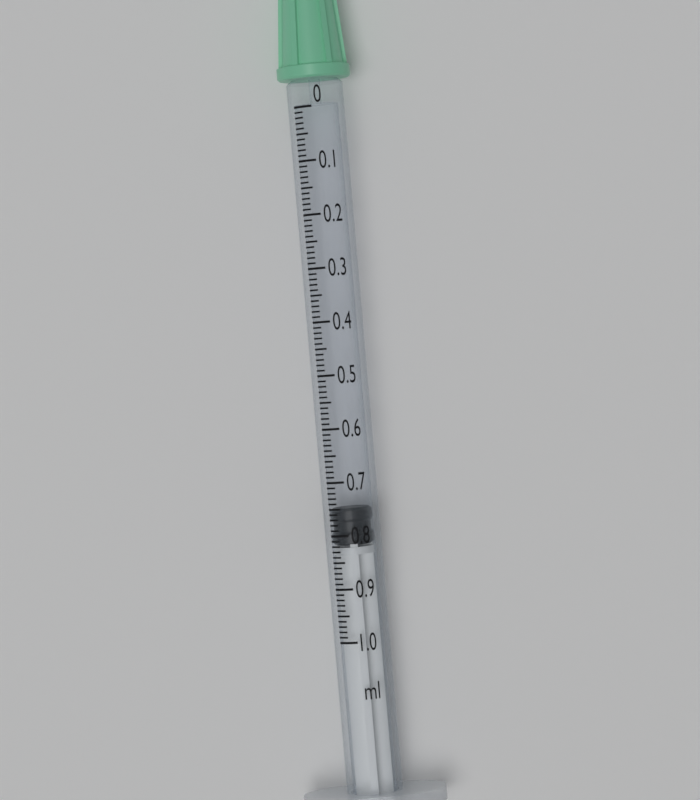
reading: 0.75 ml
